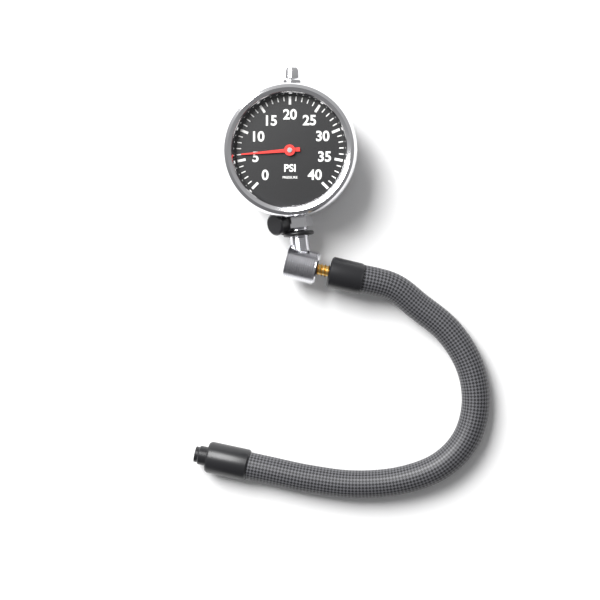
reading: 6 psi
